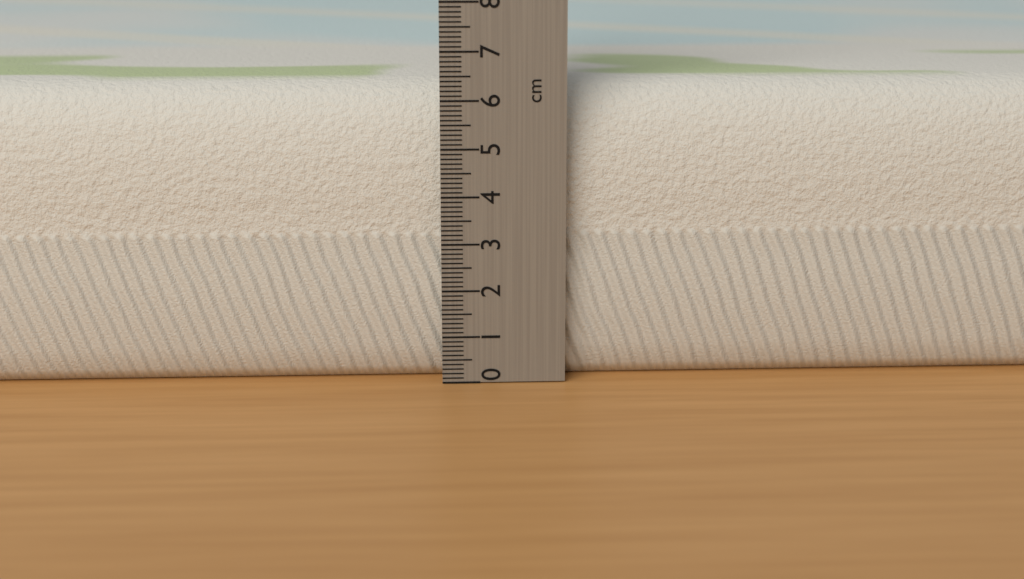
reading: 6.3 cm
